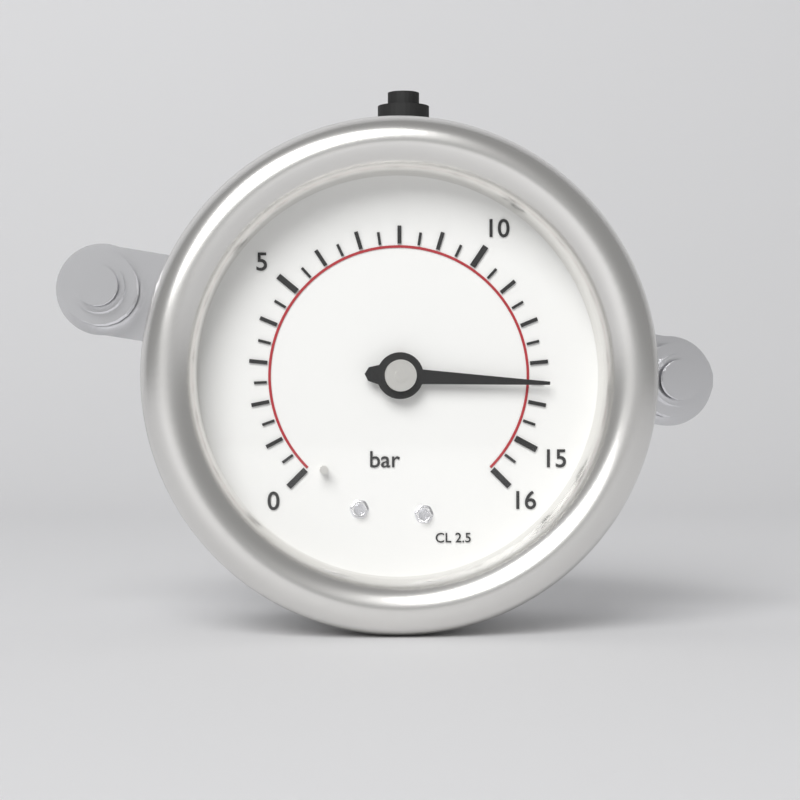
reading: 13.5 bar
